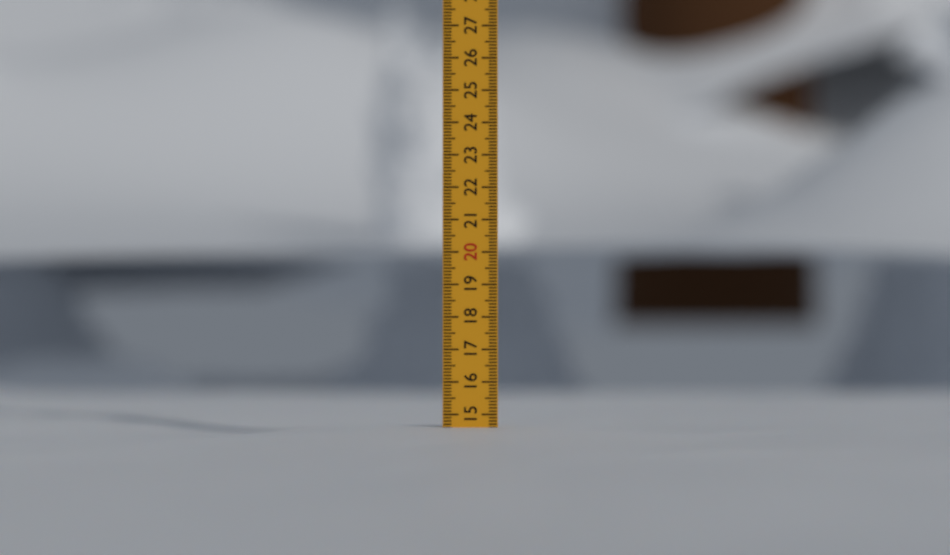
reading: 14.6 (no unit)
